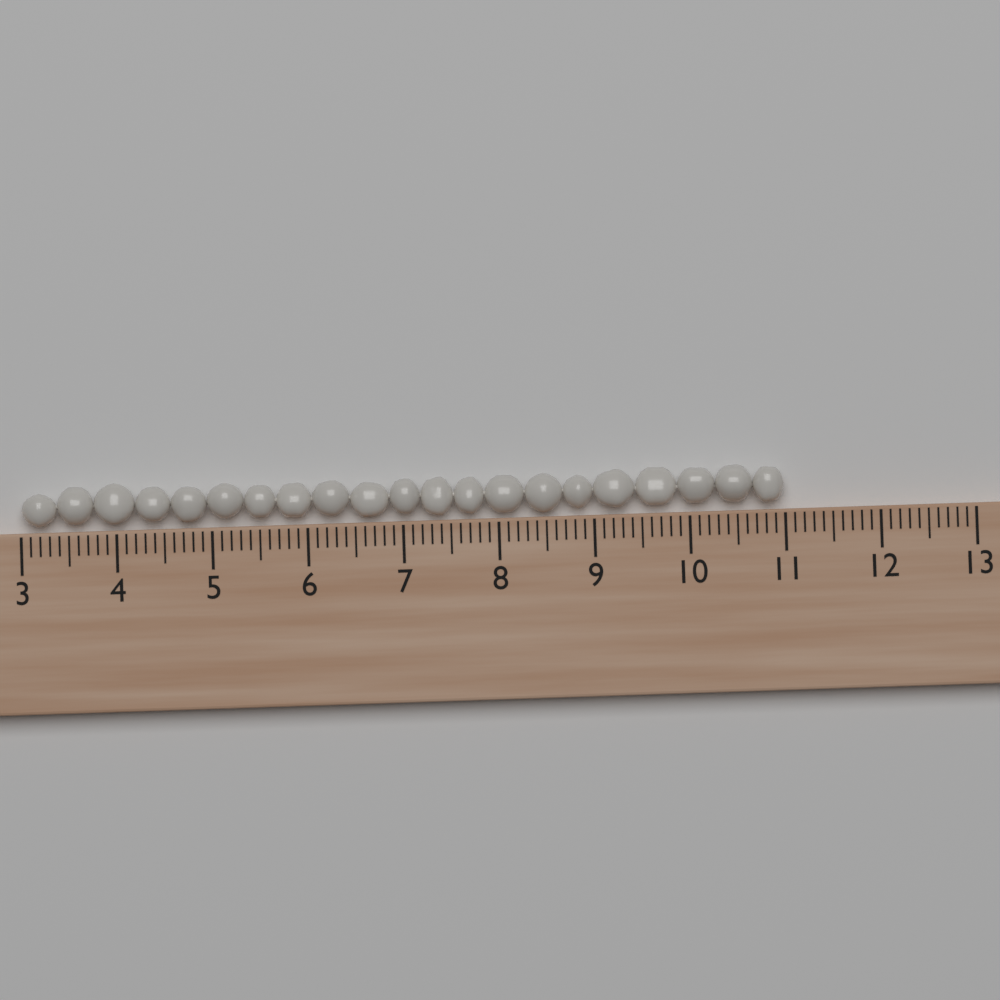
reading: 11.0 (no unit)
